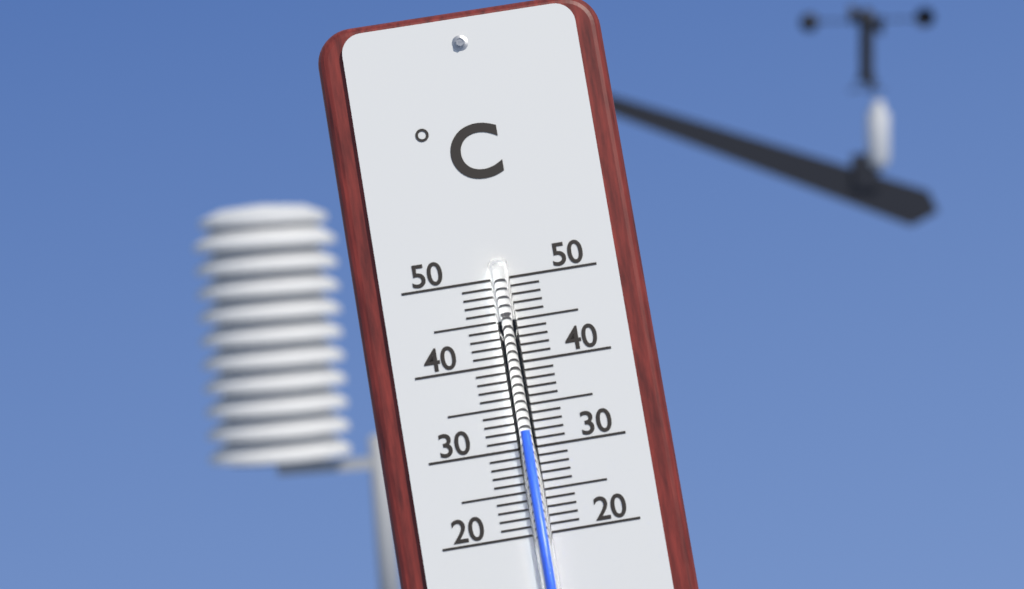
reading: 32 °C
